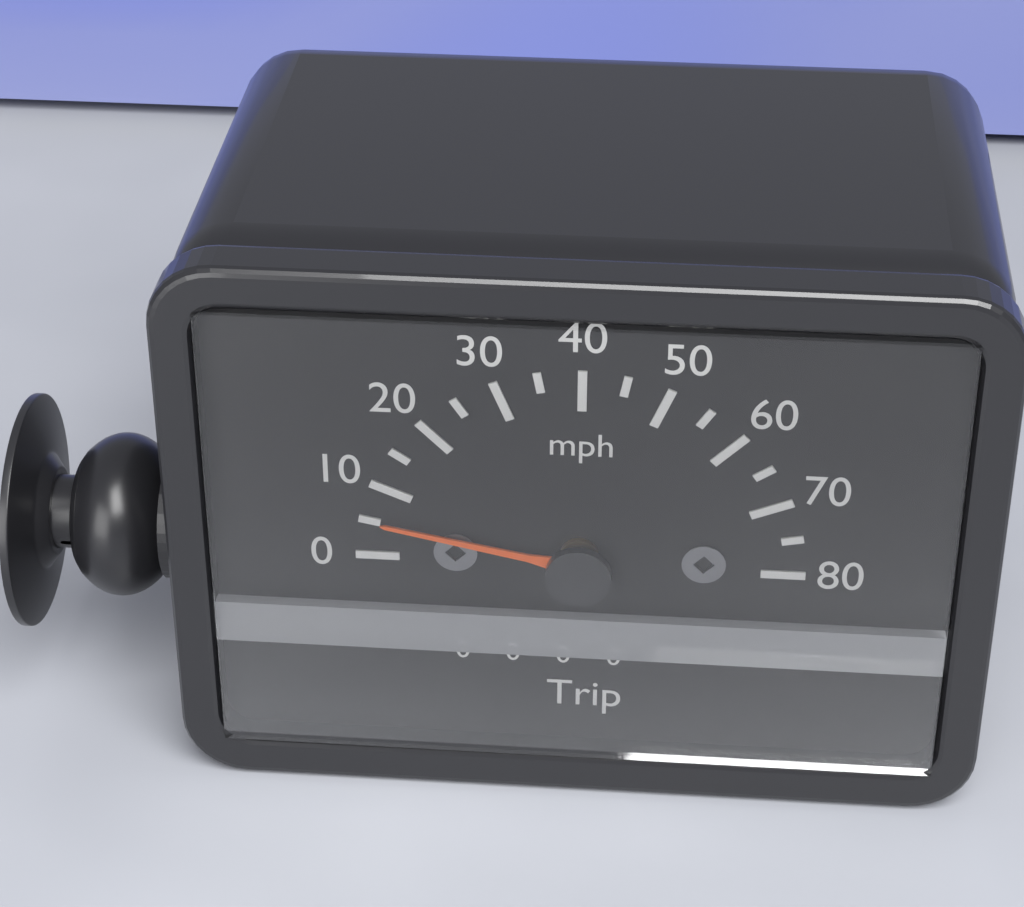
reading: 5 mph
